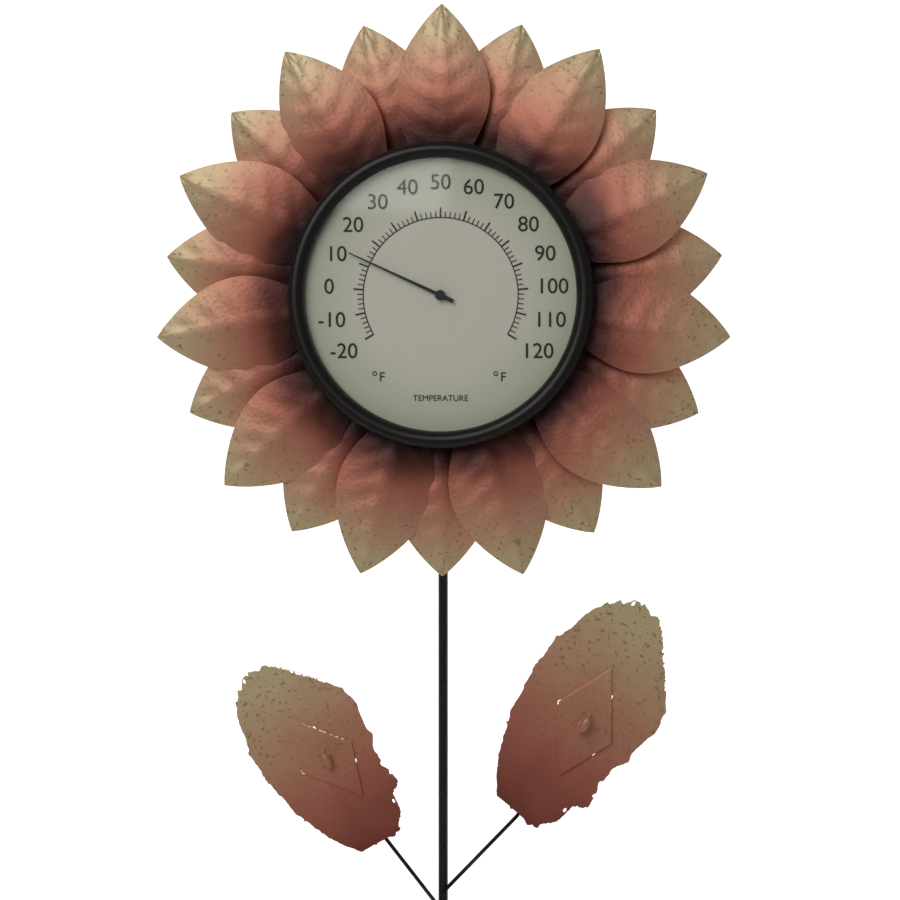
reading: 12 °F
